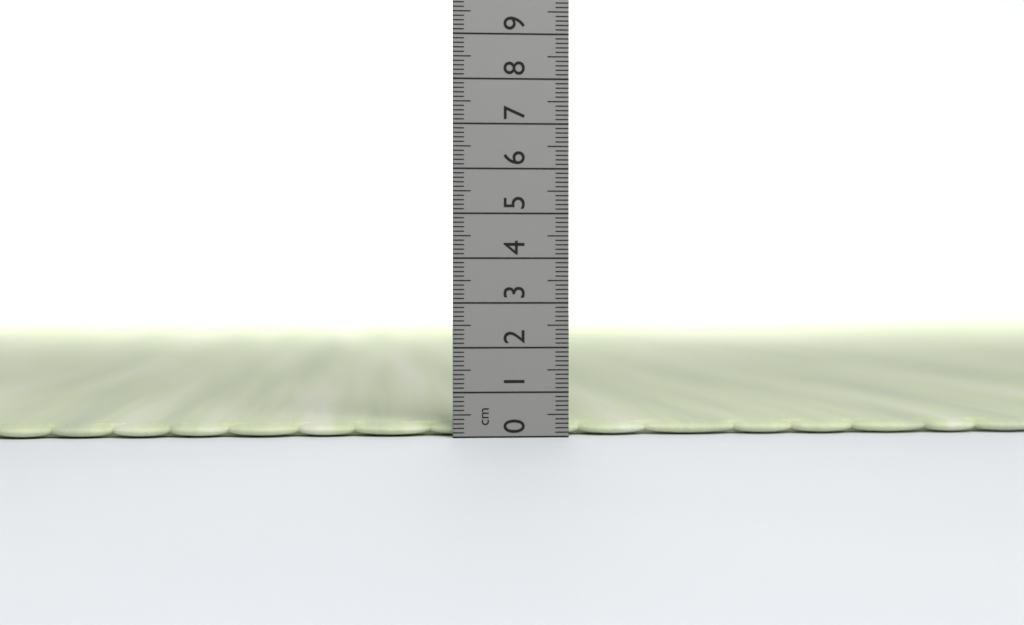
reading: 0.3 cm
